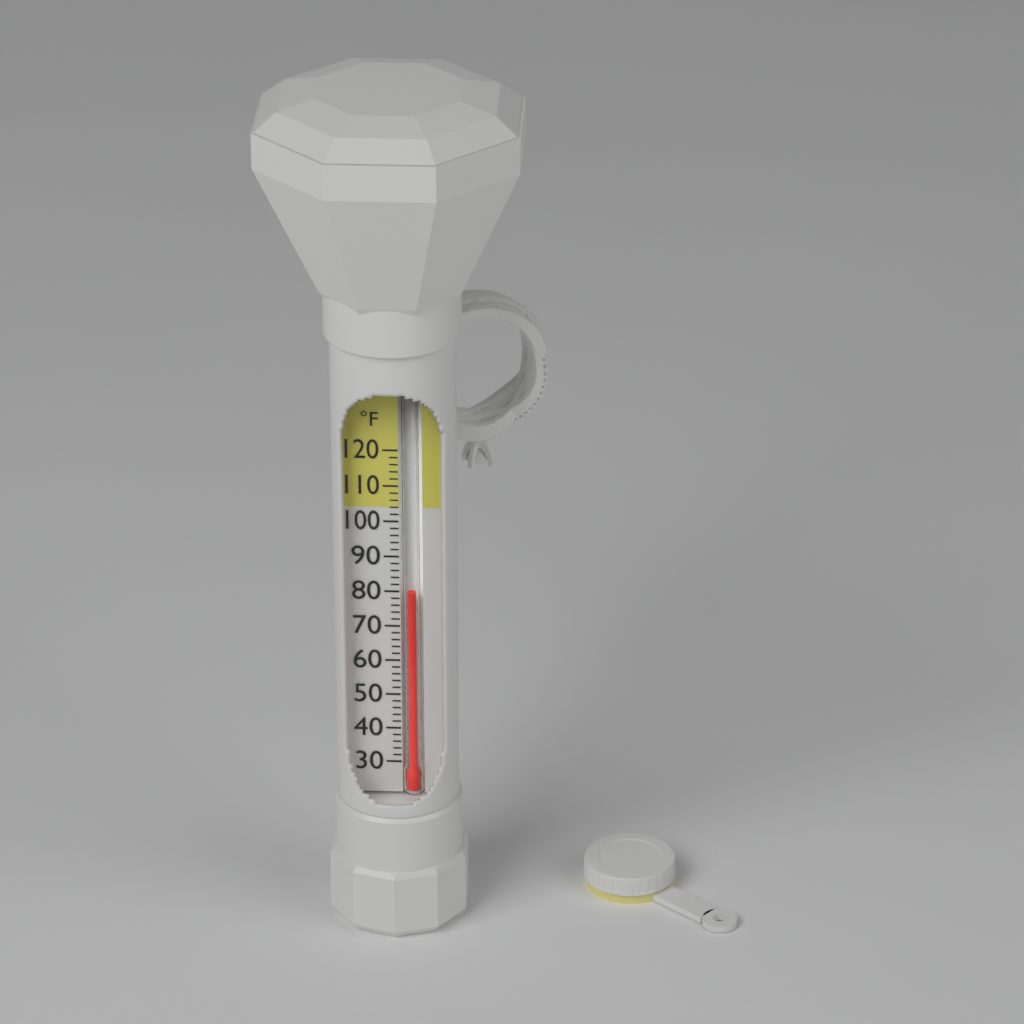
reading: 80 °F
